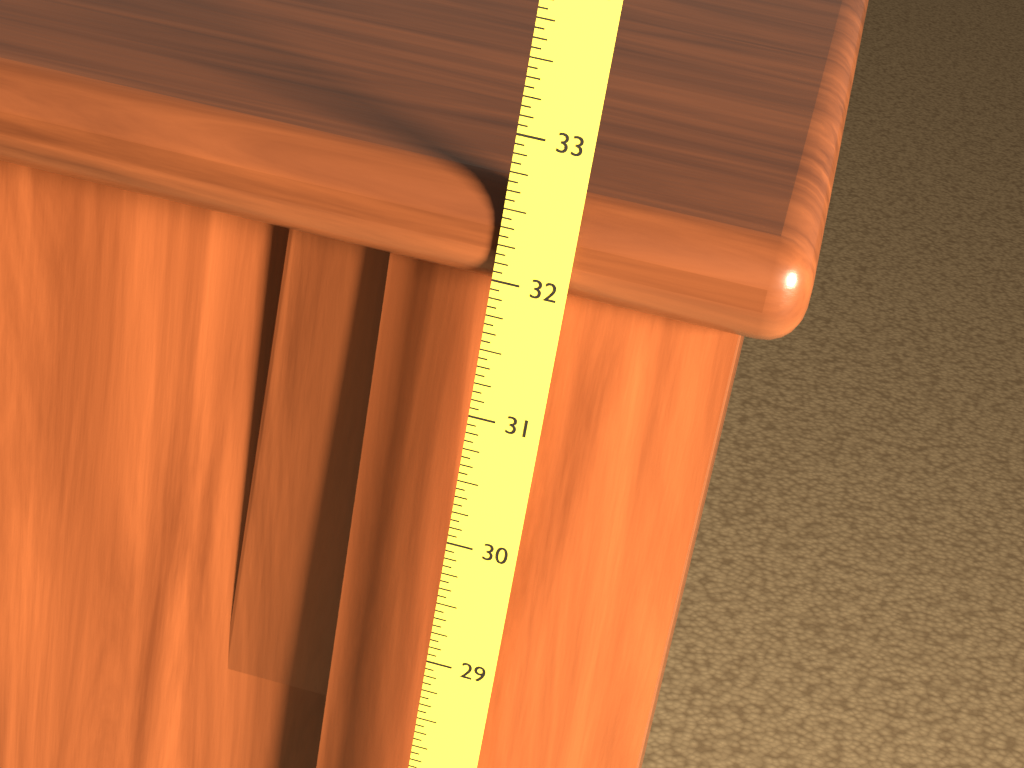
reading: 32.6250 (no unit)
